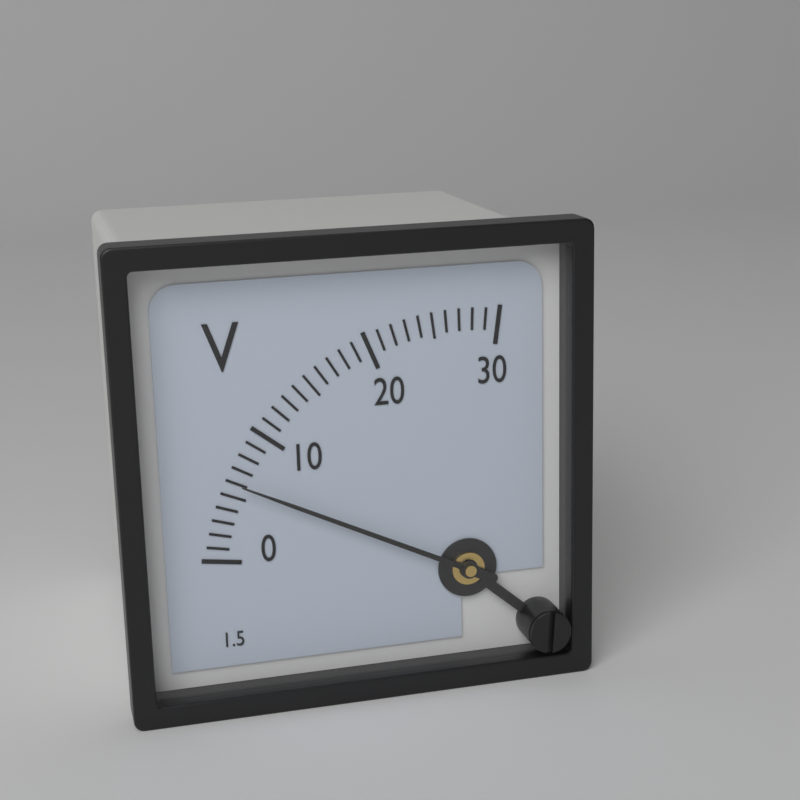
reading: 6 V
